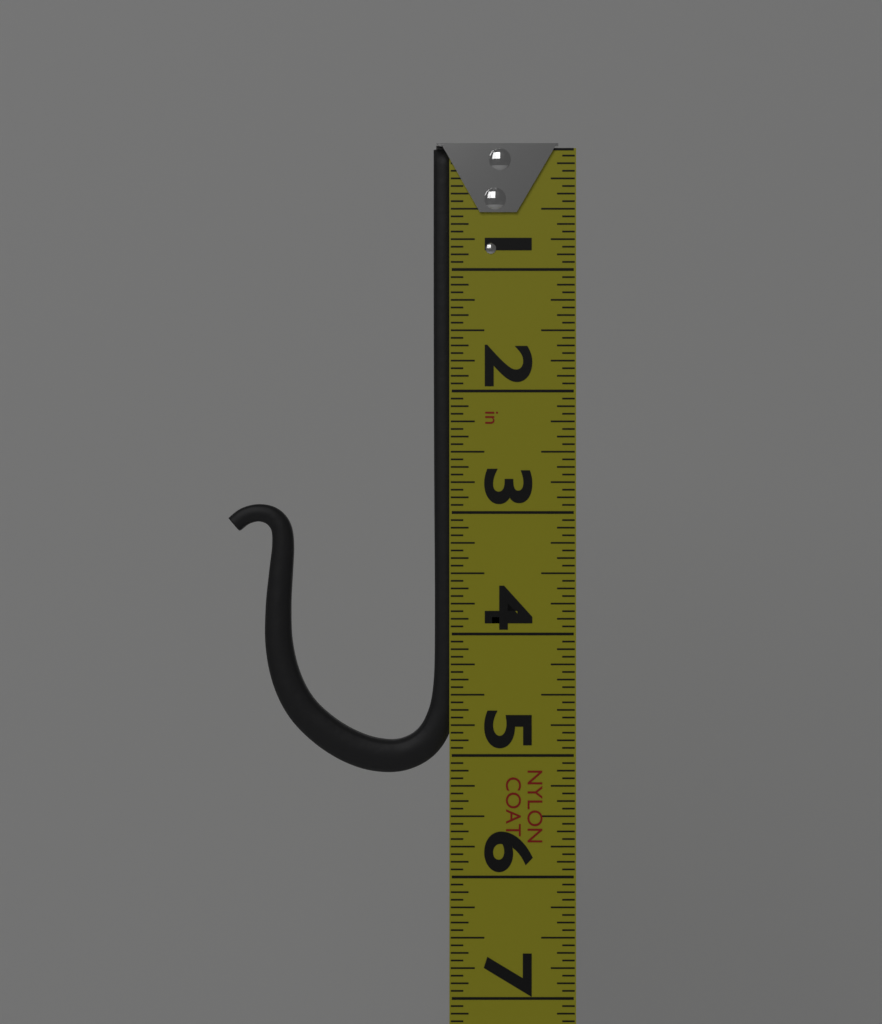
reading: 5.1500 in
